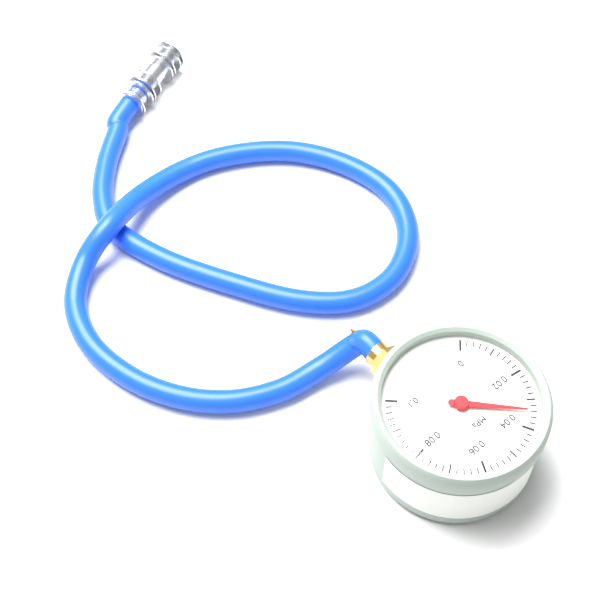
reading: 0.034 MPa
